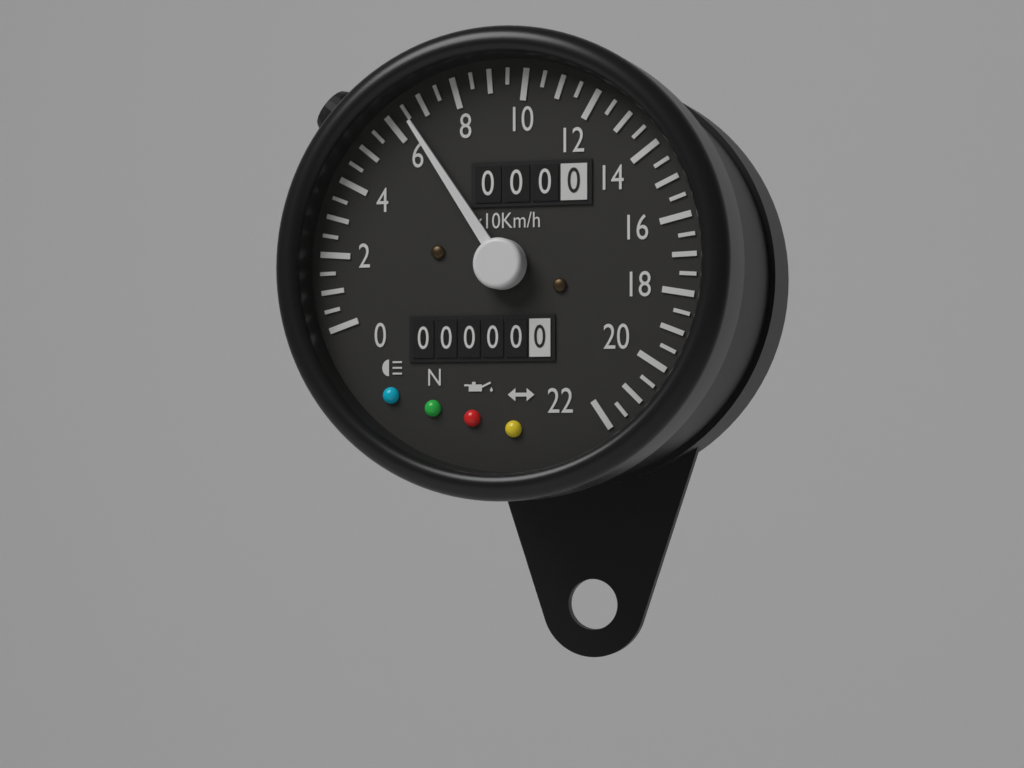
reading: 65 km/h
